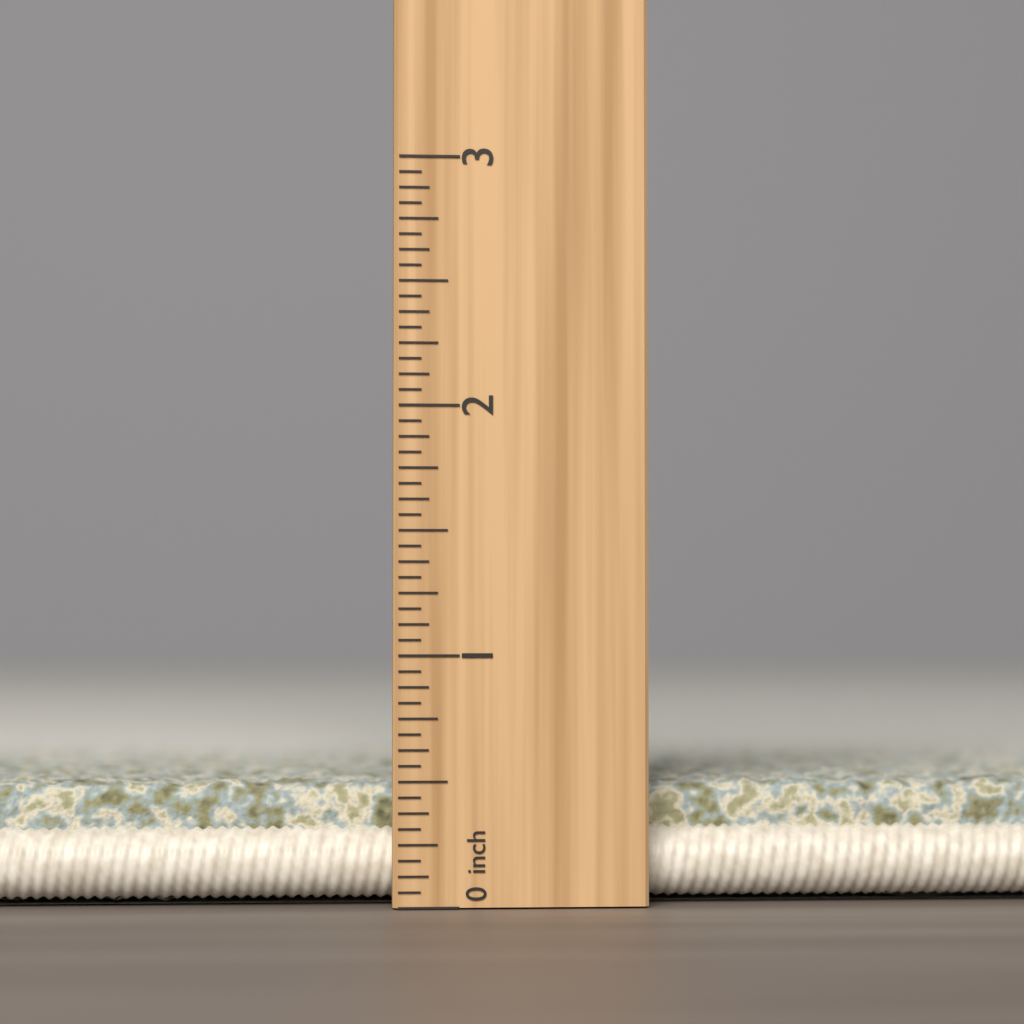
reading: 0.5000 inch
